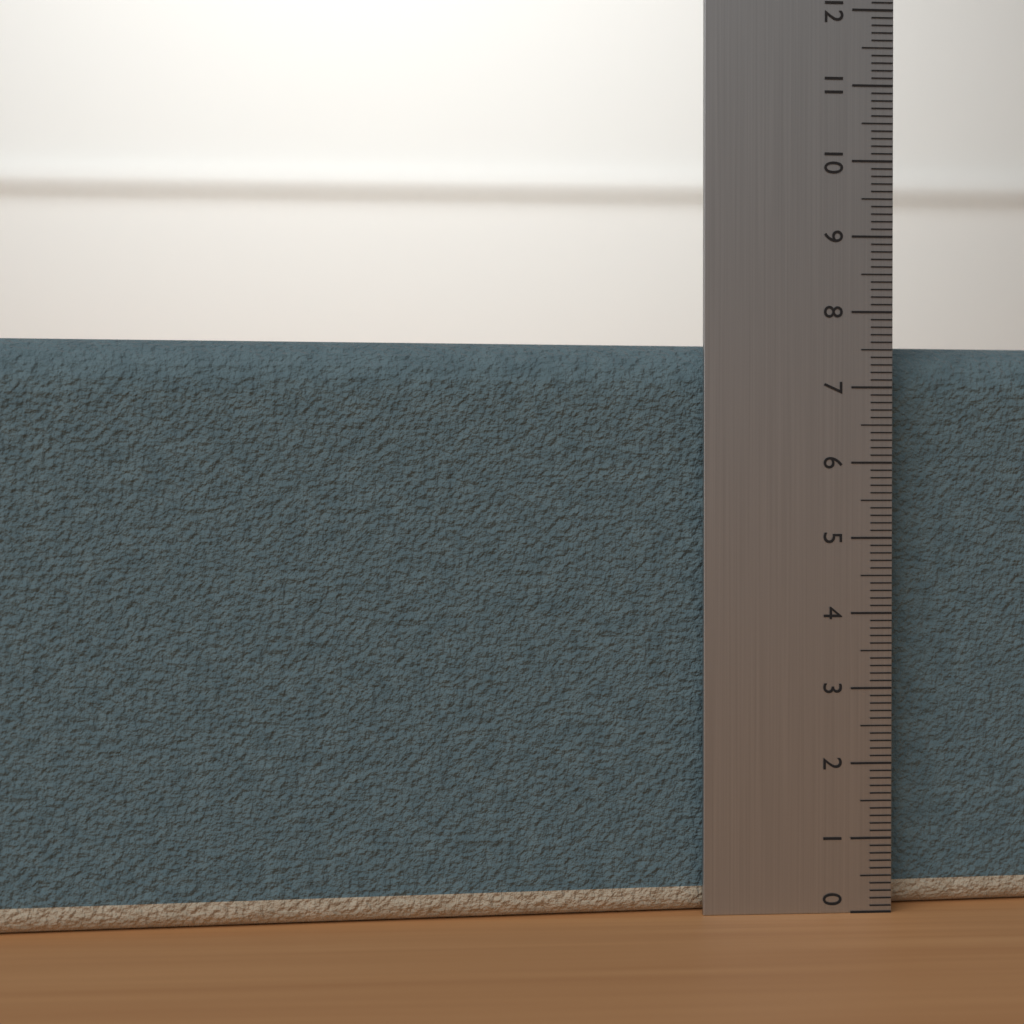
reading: 7.6 (no unit)
